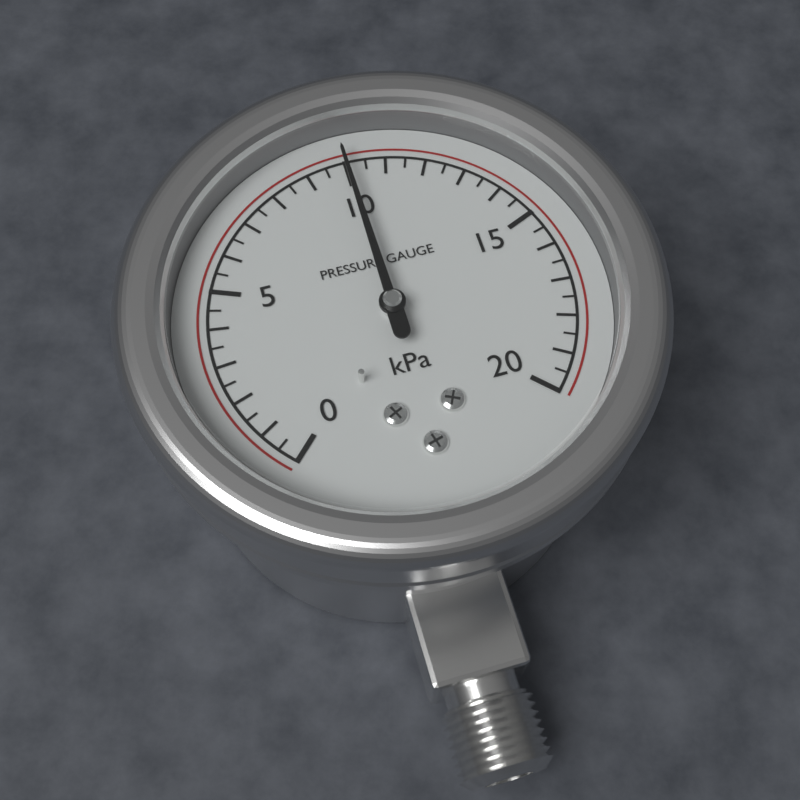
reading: 10.0 kPa
